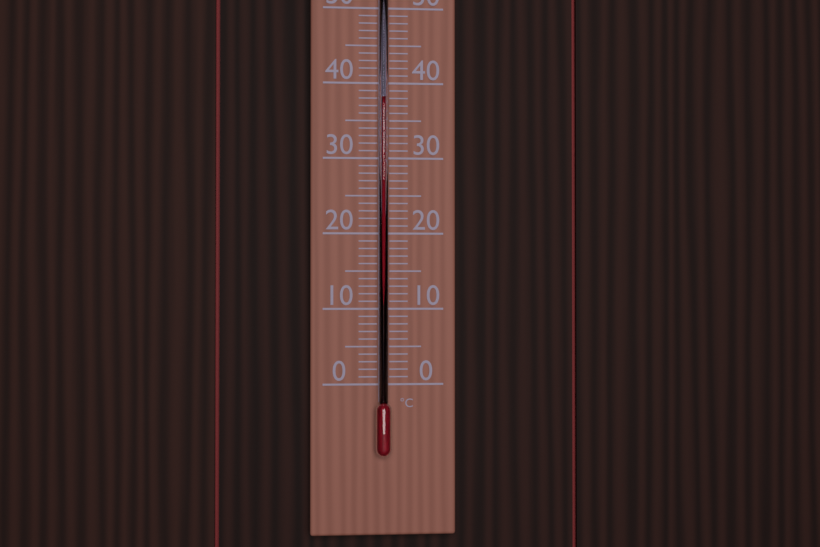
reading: 38 °C
